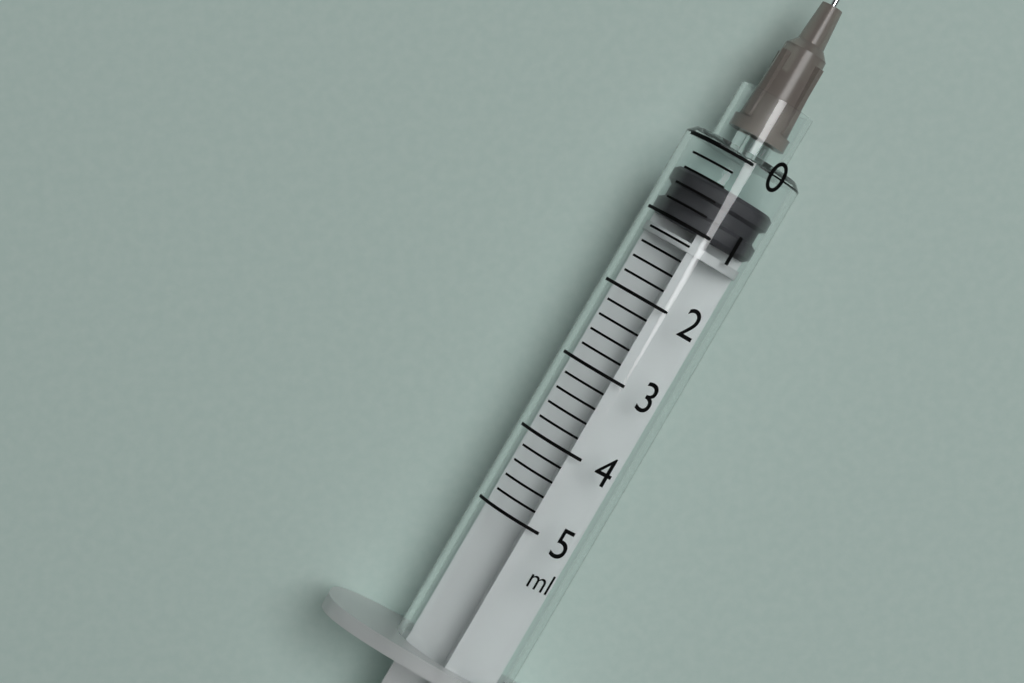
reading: 0.4 ml
